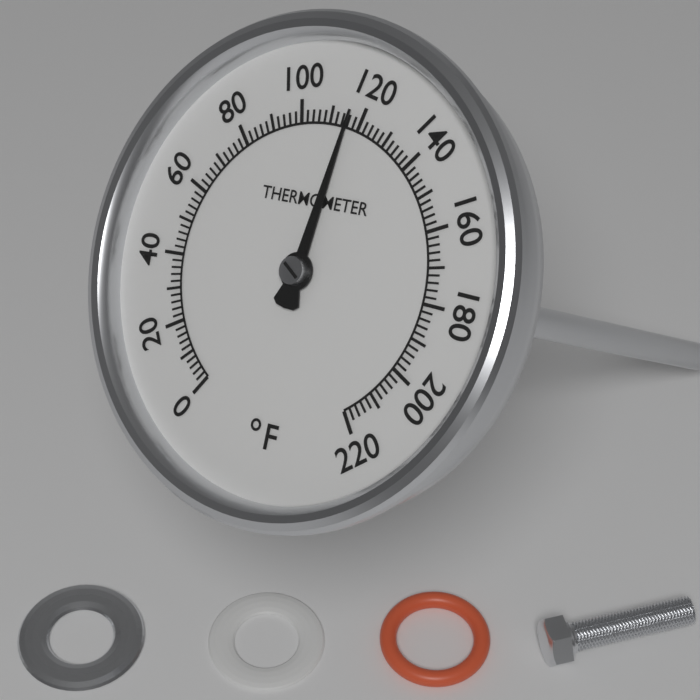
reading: 116 °F
